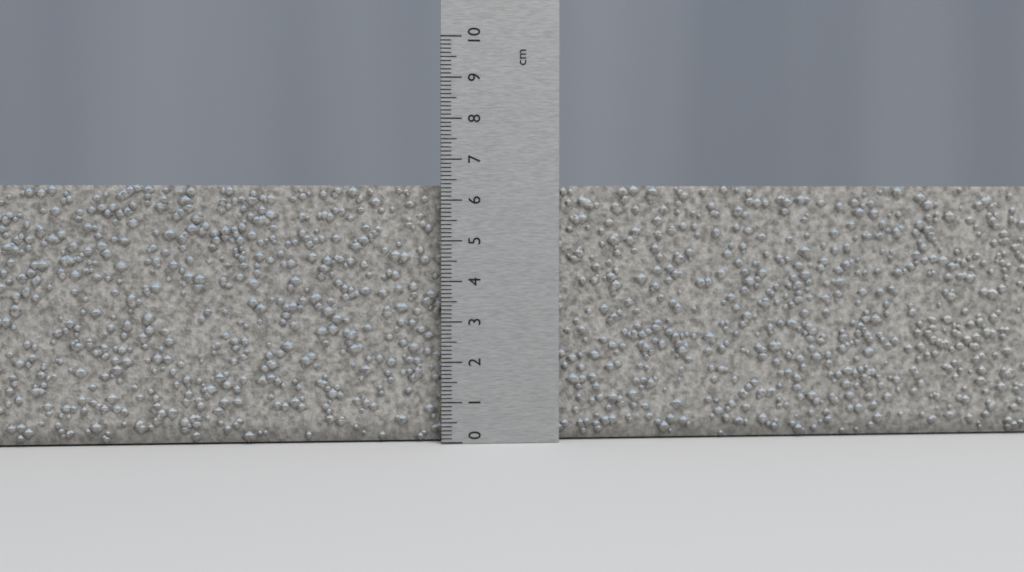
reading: 6.4 cm
